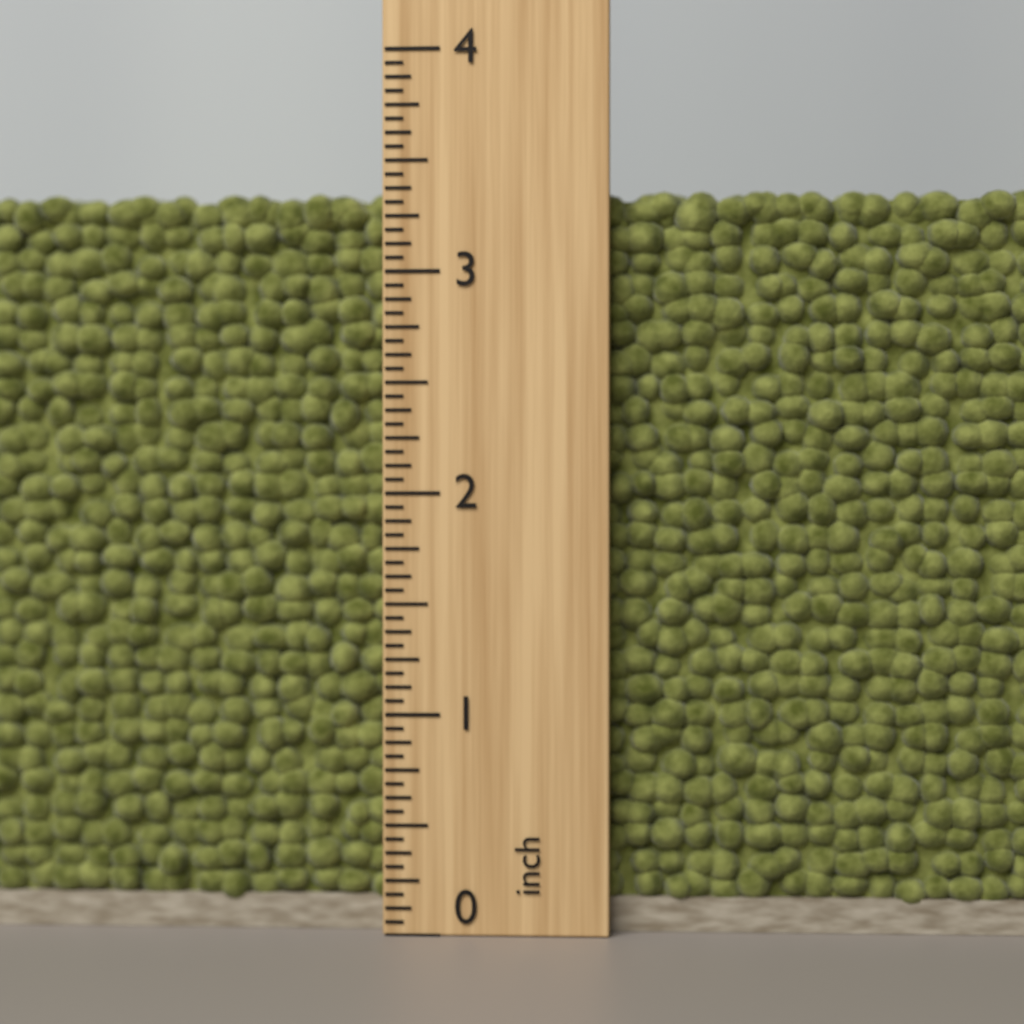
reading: 3.3750 inch
